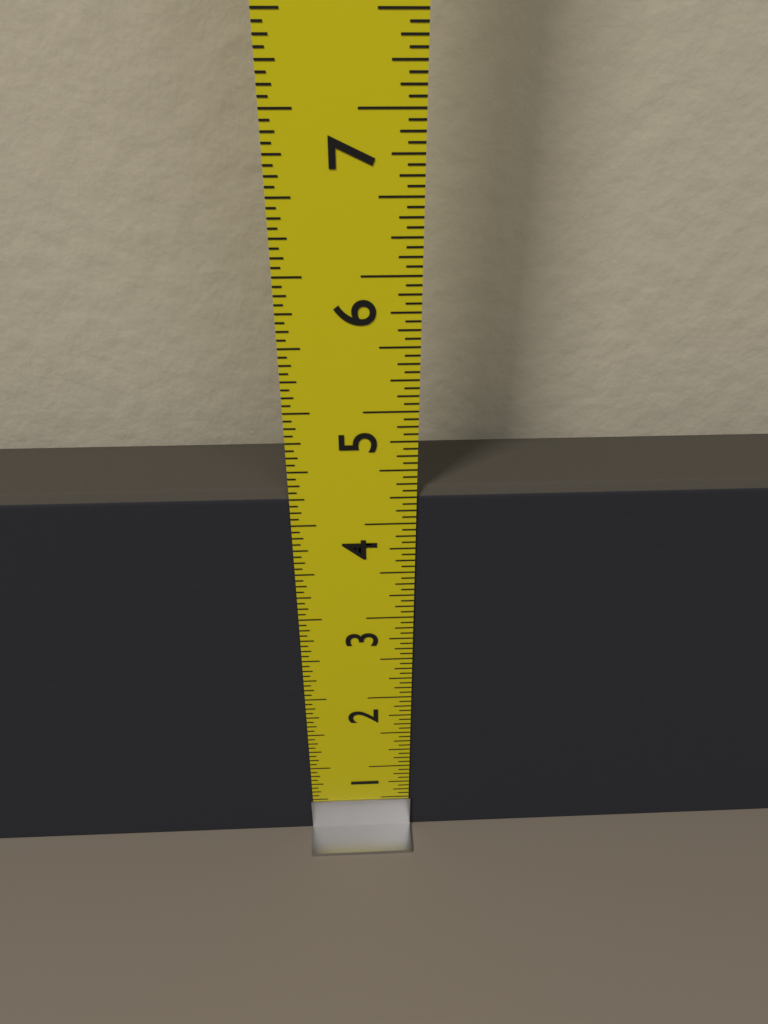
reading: 4.3125 in
